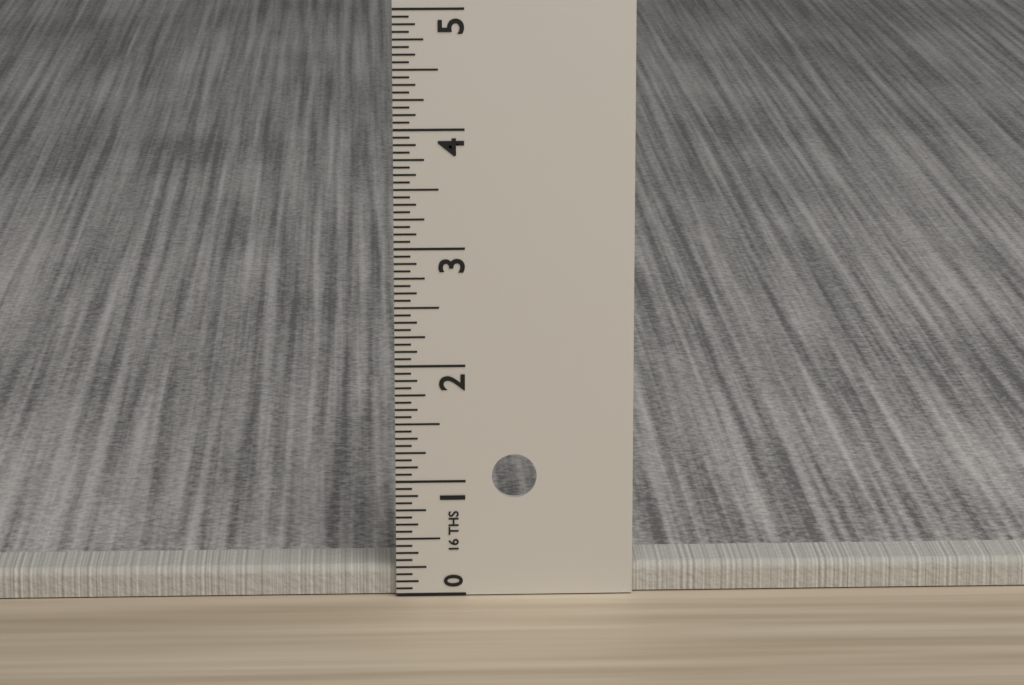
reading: 0.2500 in
